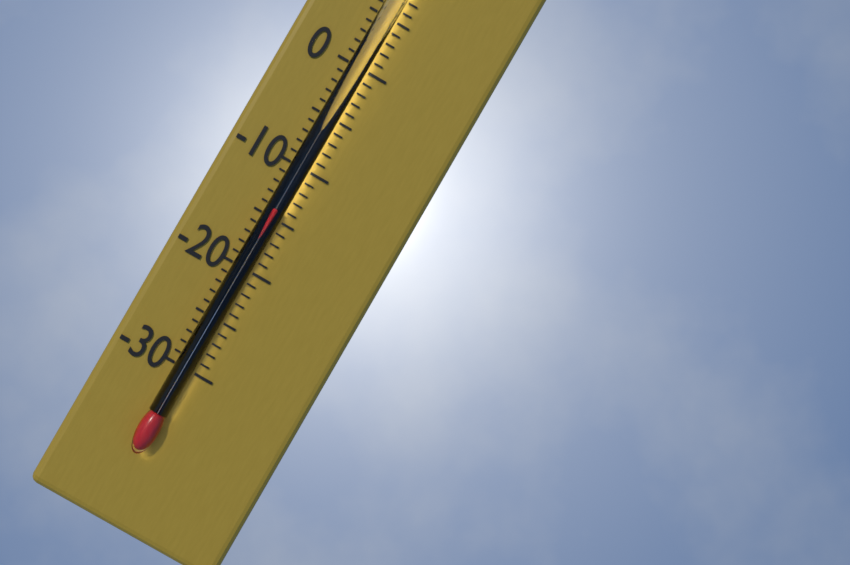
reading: -14 °C
